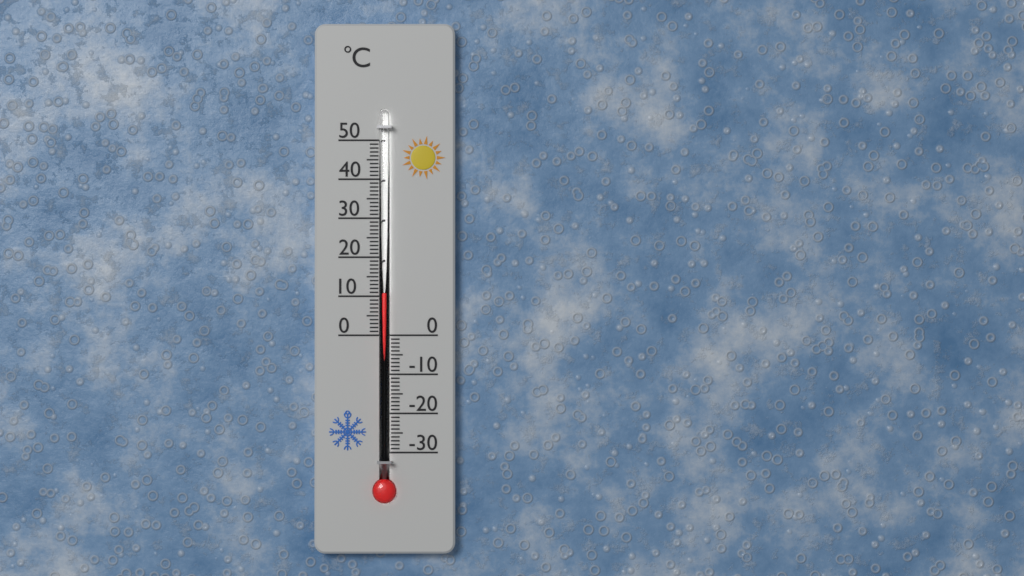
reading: 11 °C
